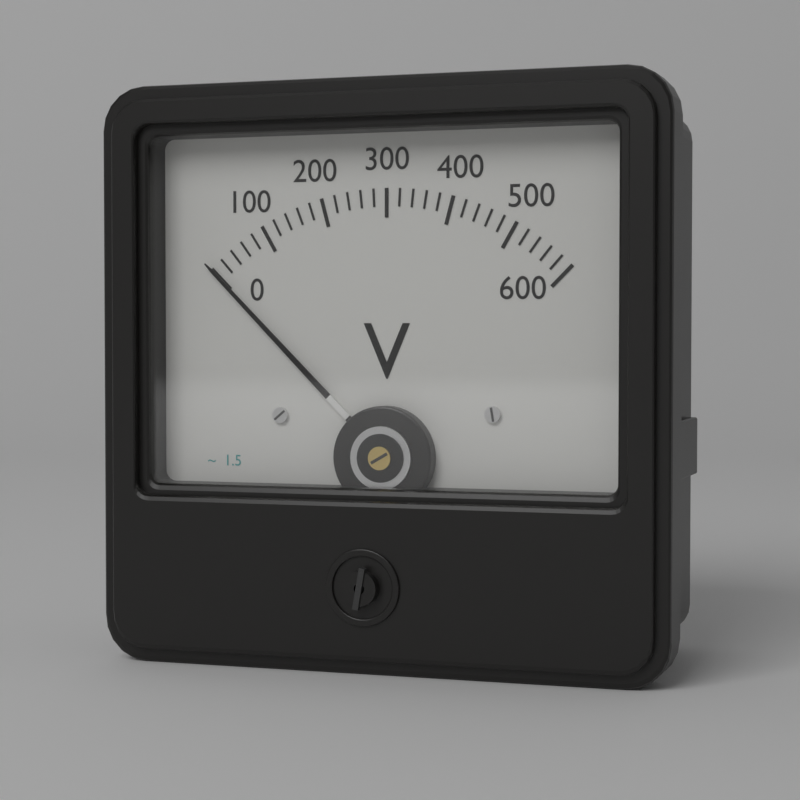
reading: 0 V
